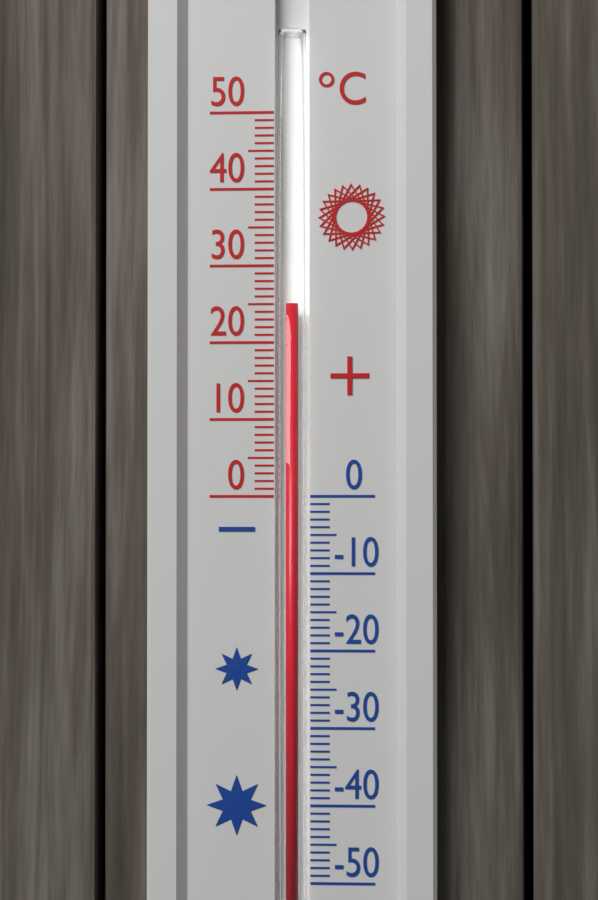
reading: 25 °C
